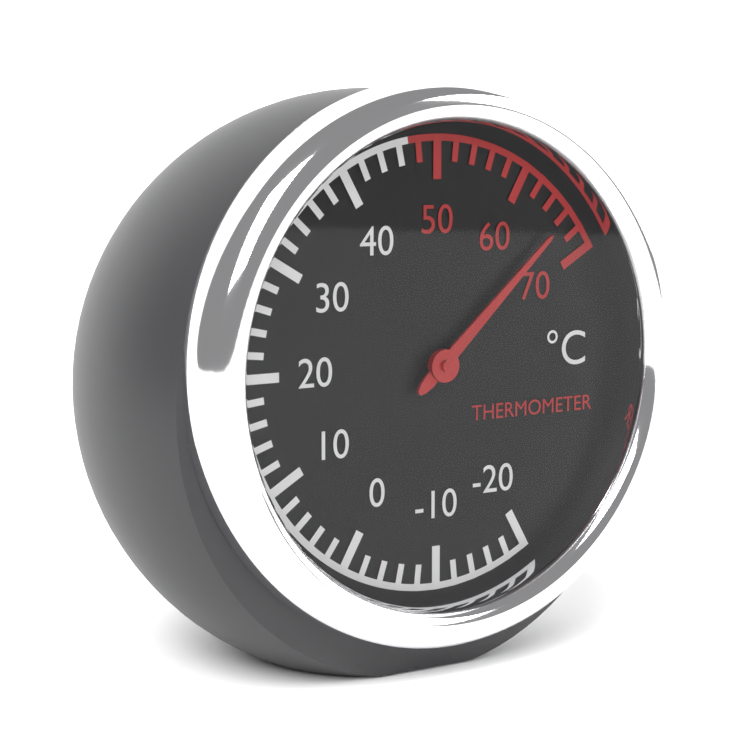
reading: 66 °C
